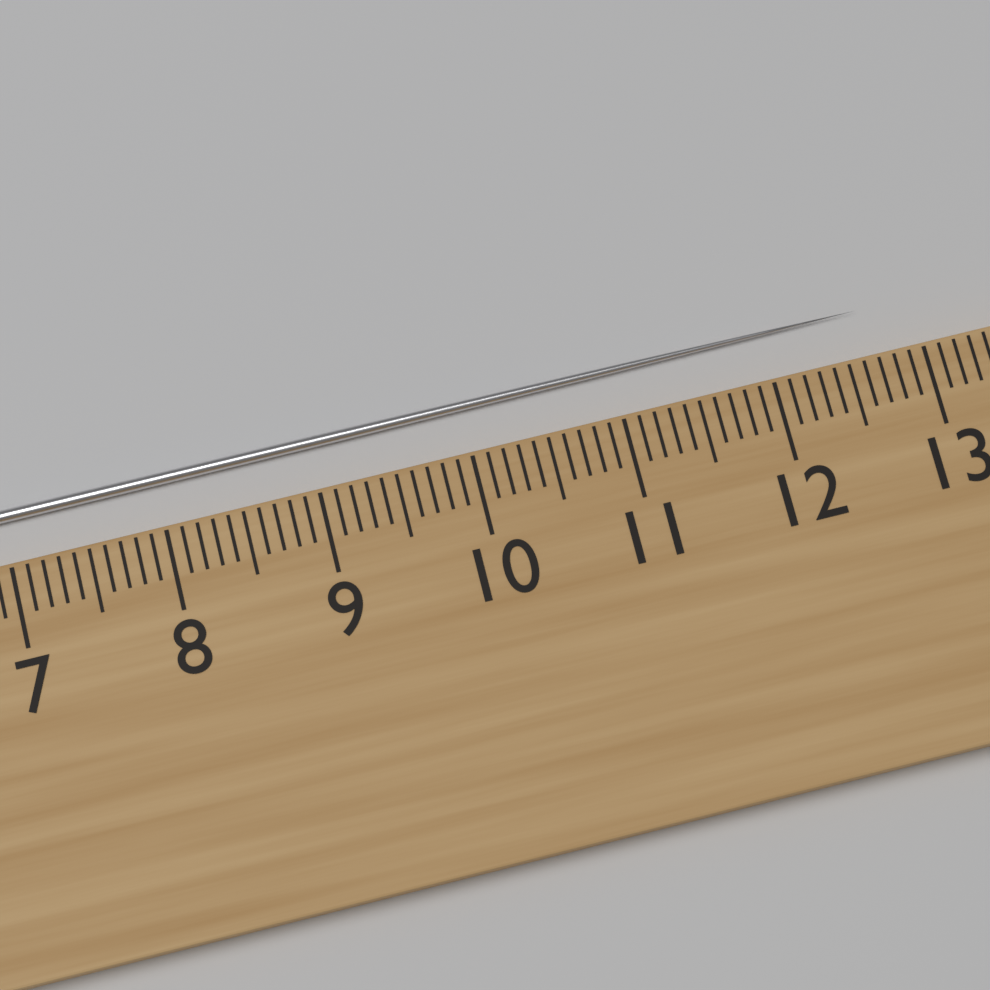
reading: 12.7 cm
